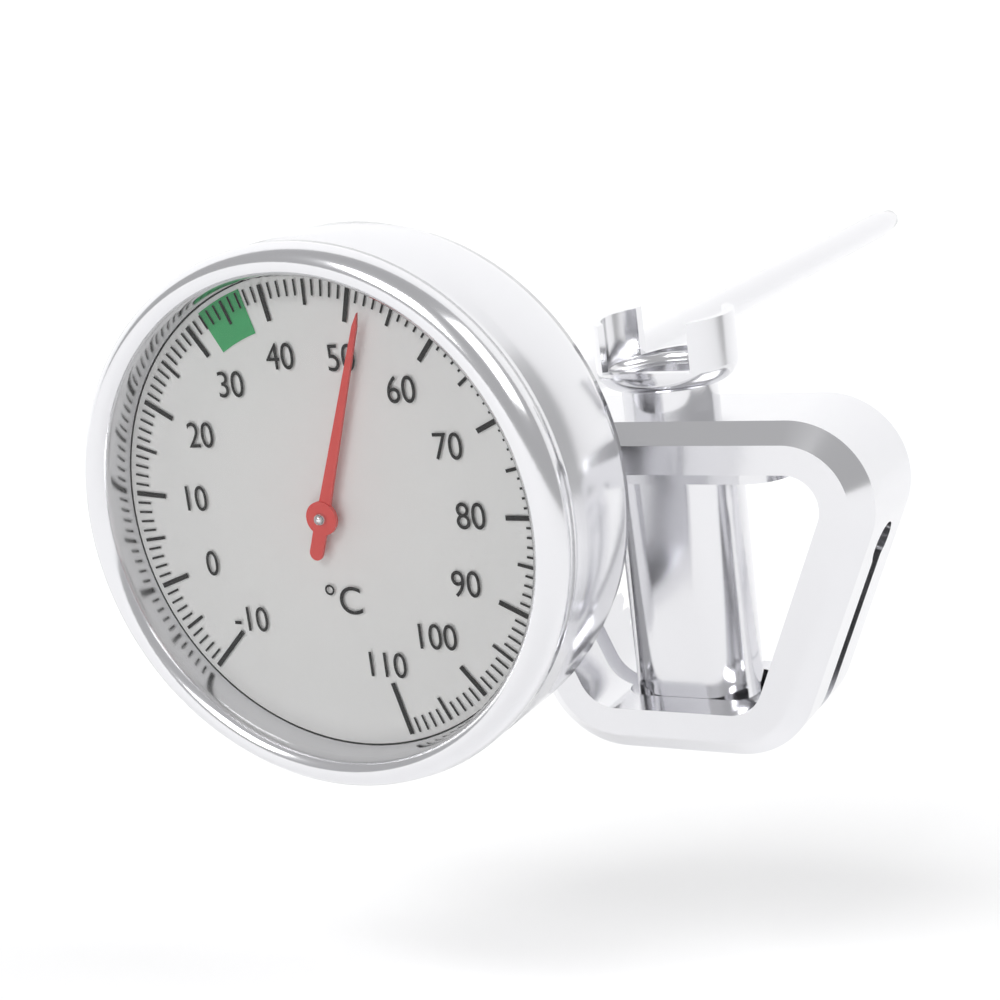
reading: 52 °C
